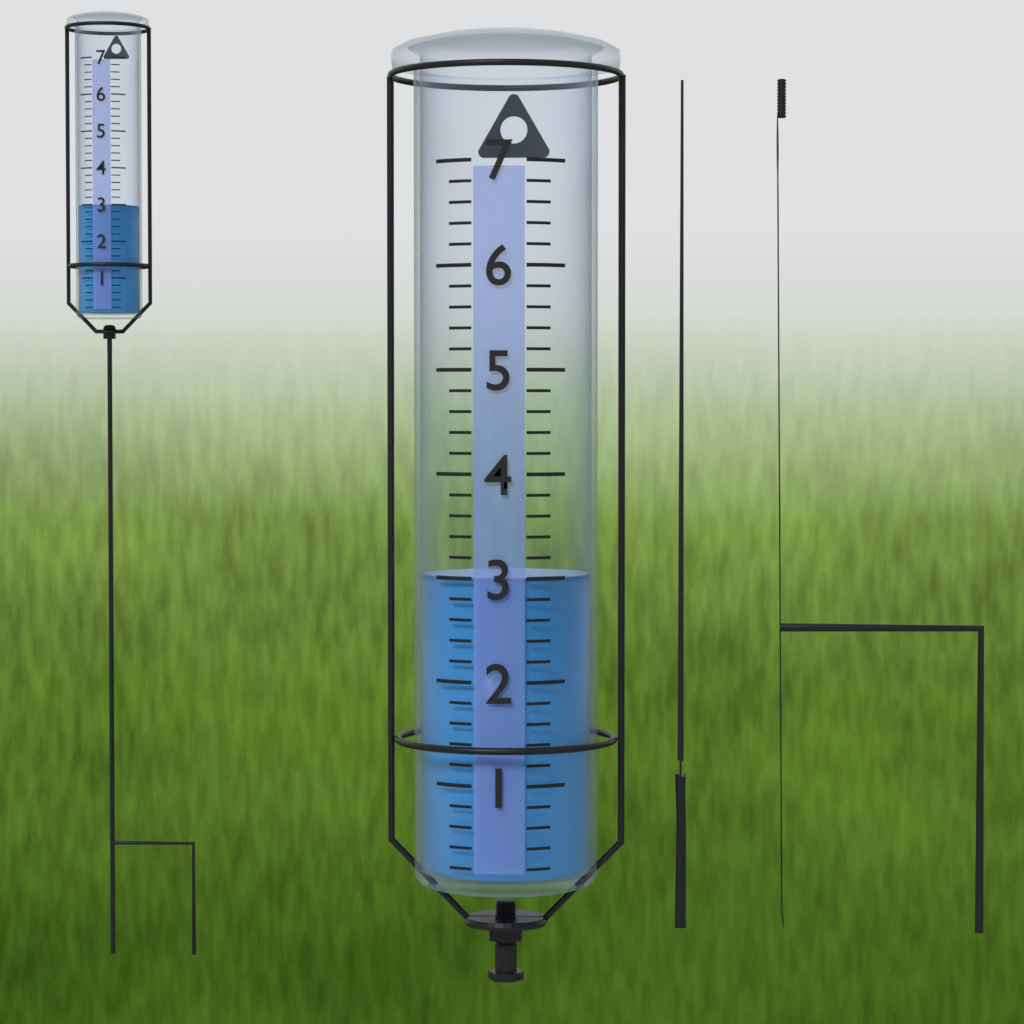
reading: 3.0 (no unit)
